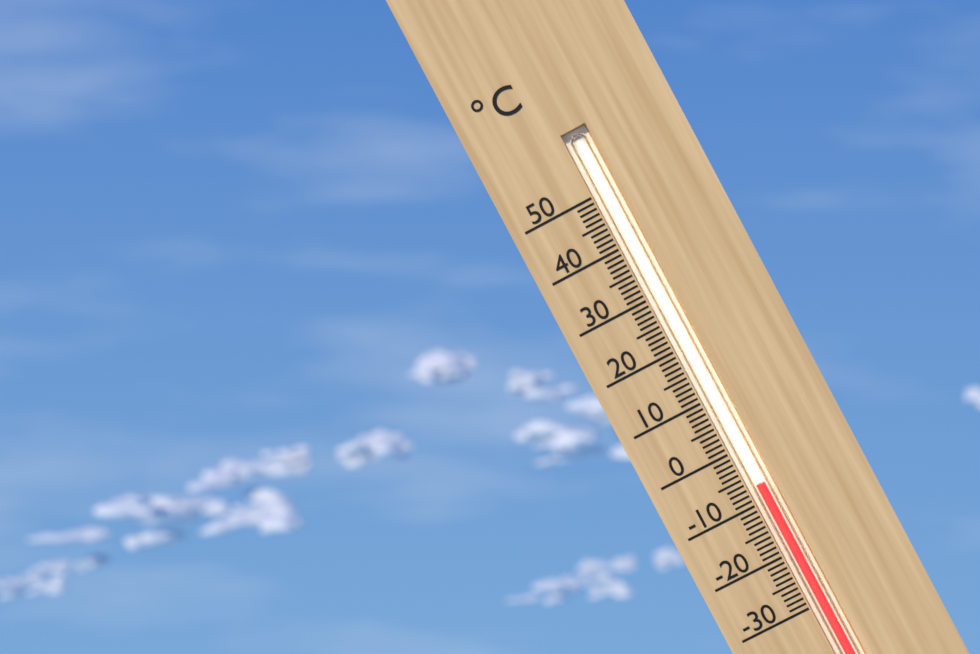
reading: -7 °C
